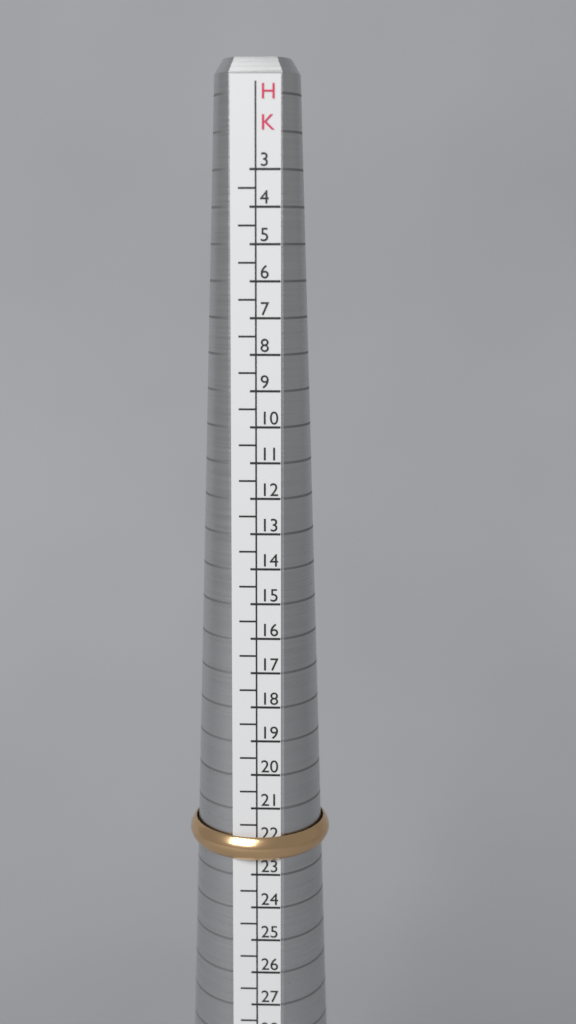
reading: 22.5 HK
